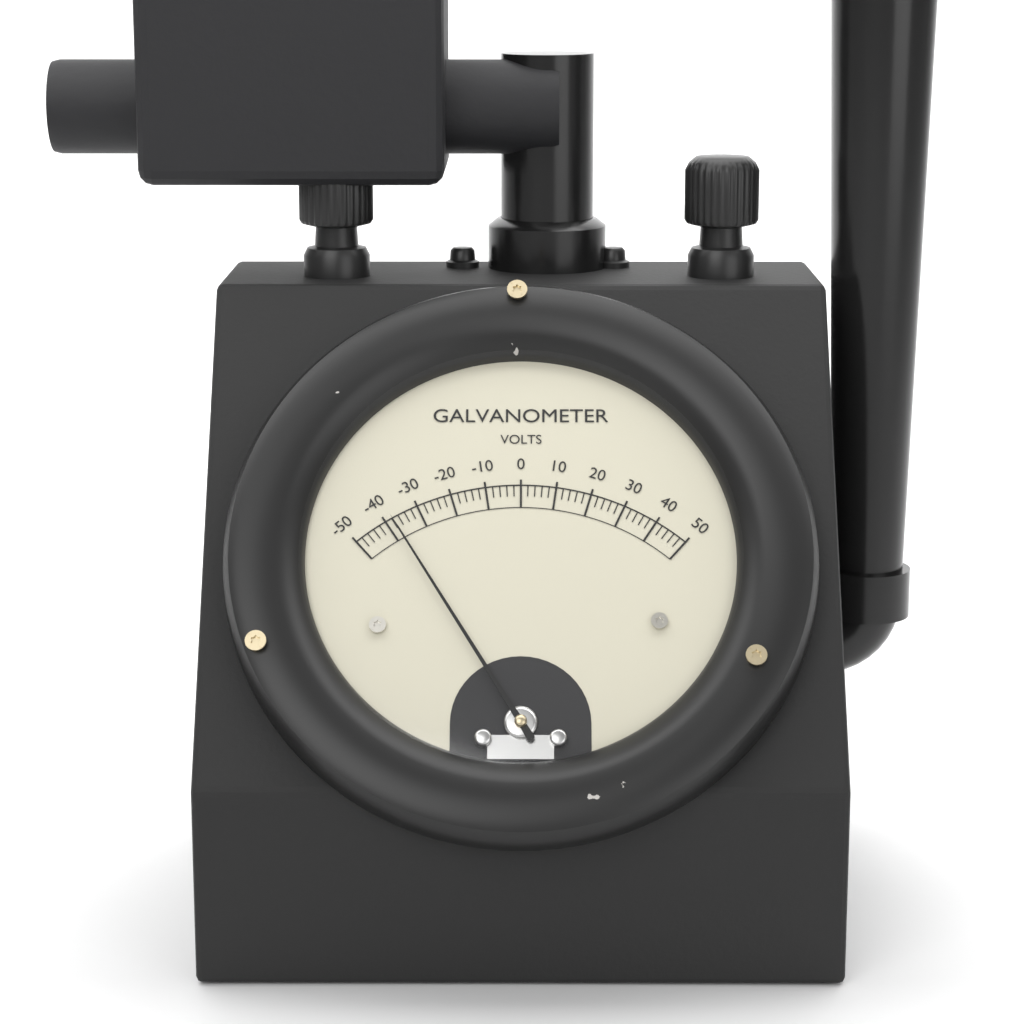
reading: -38 V
